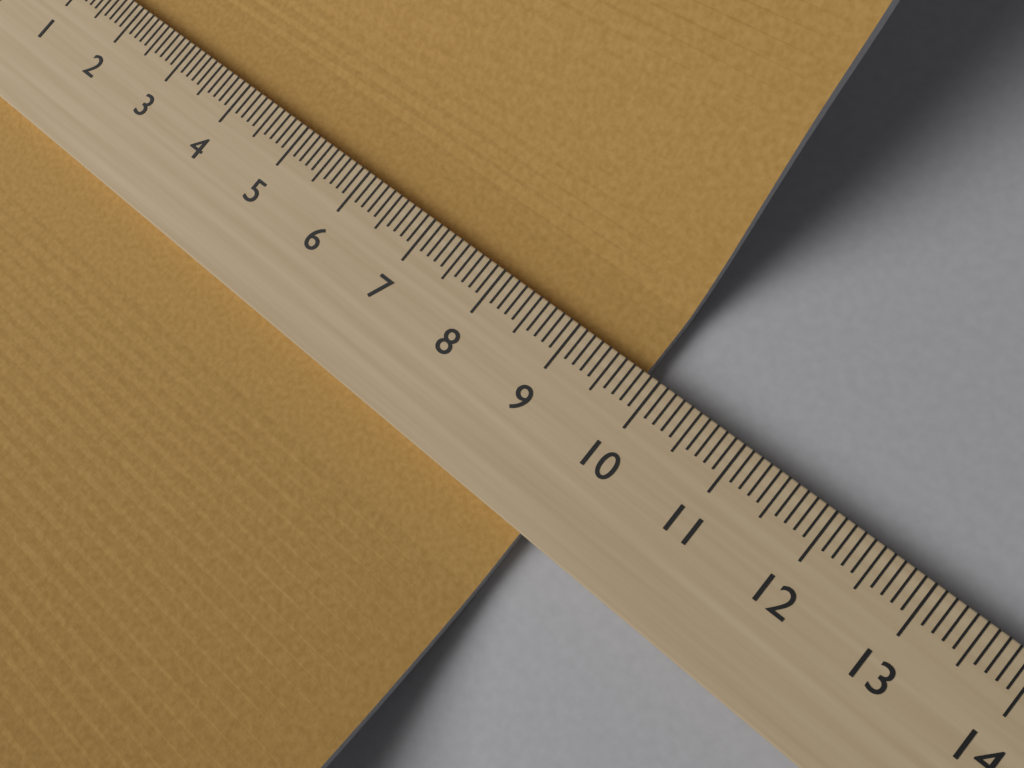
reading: 9.8 (no unit)
